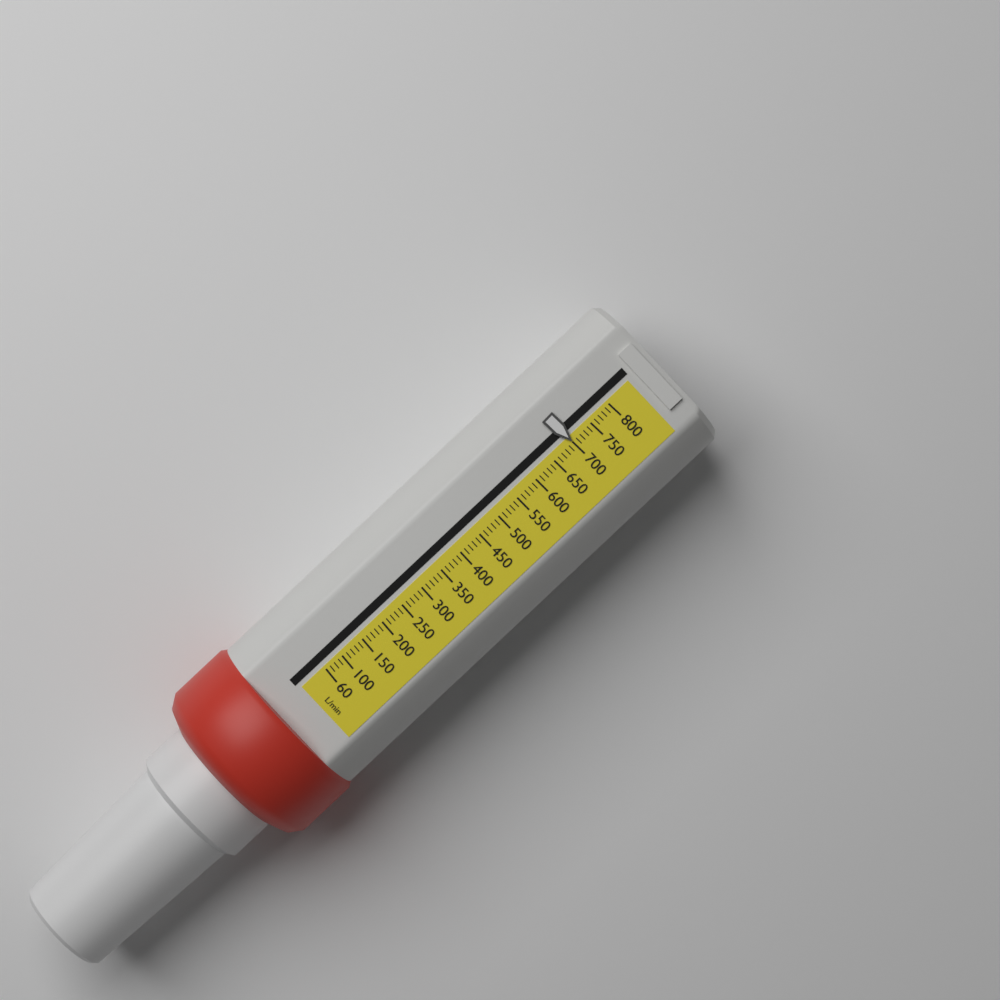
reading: 700 L/min
